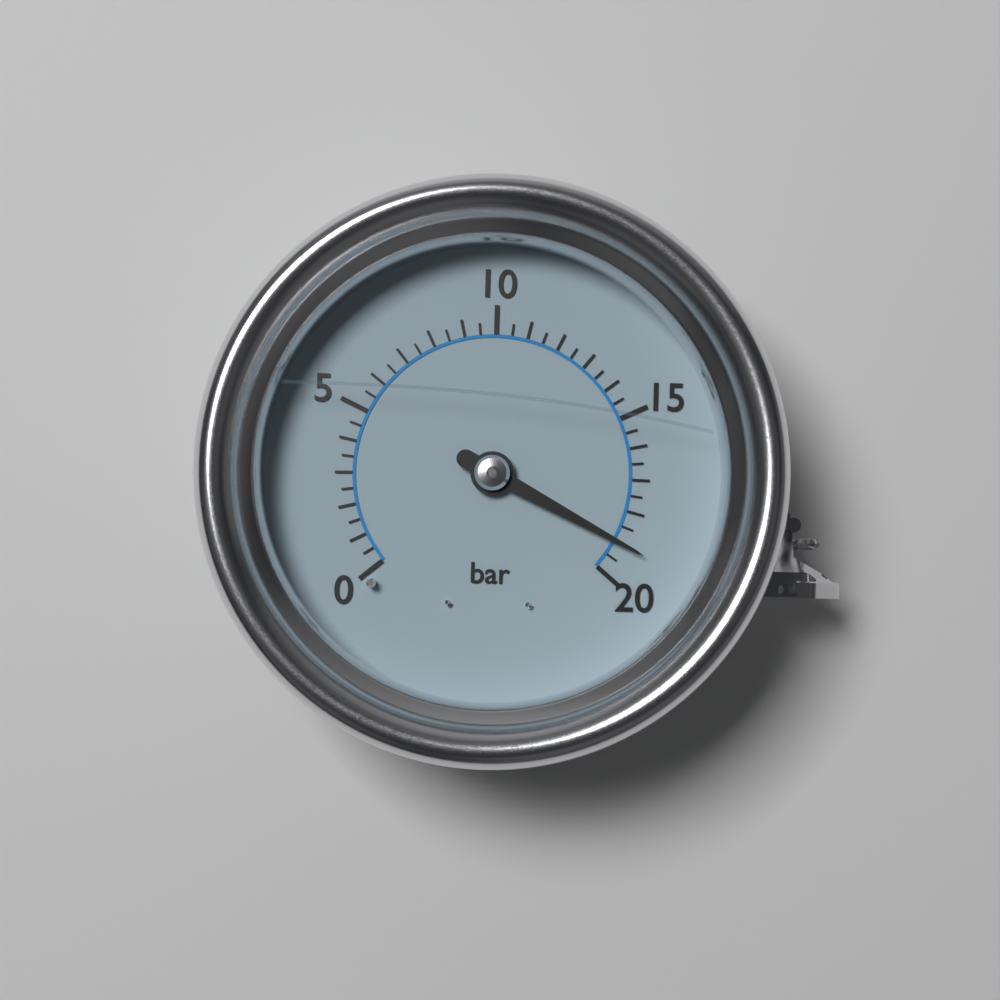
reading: 19.0 bar
